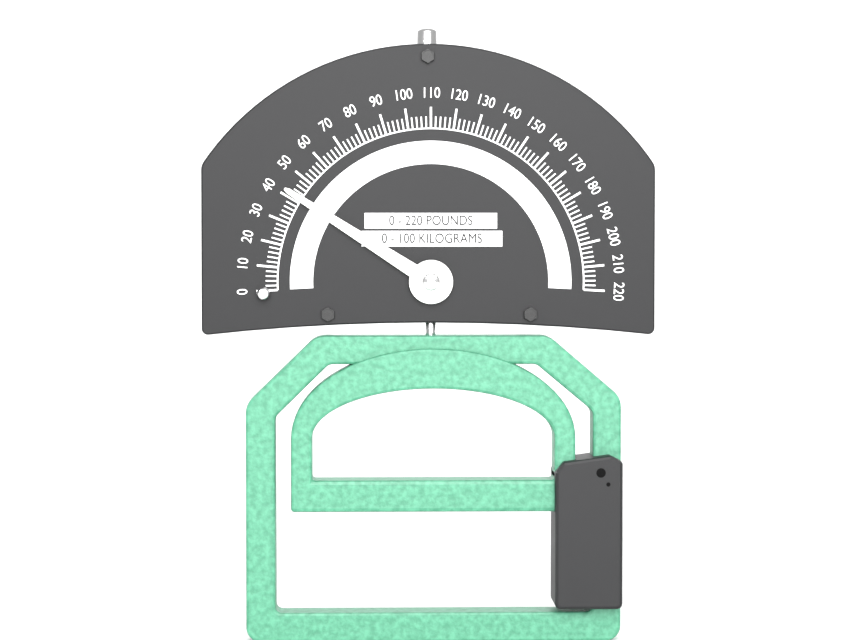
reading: 42 lb
